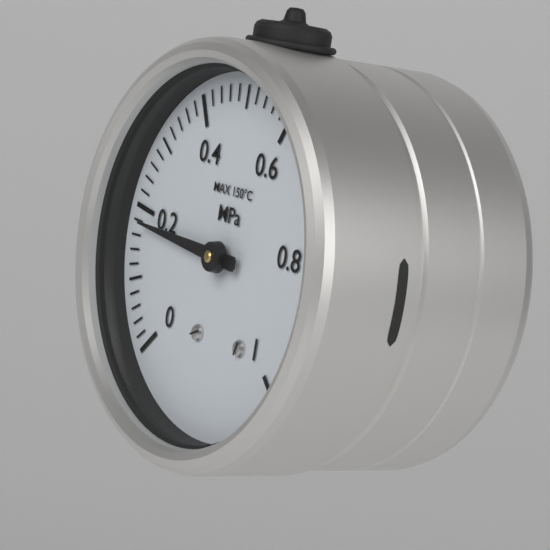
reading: 0.18 MPa
